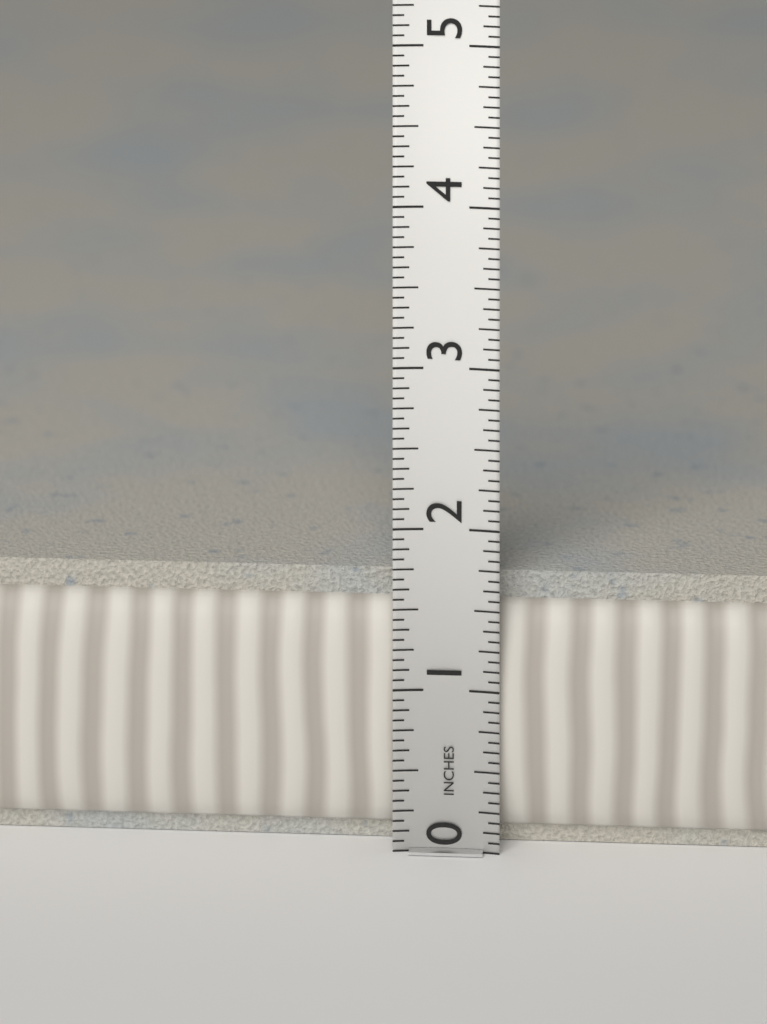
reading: 1.6875 in
